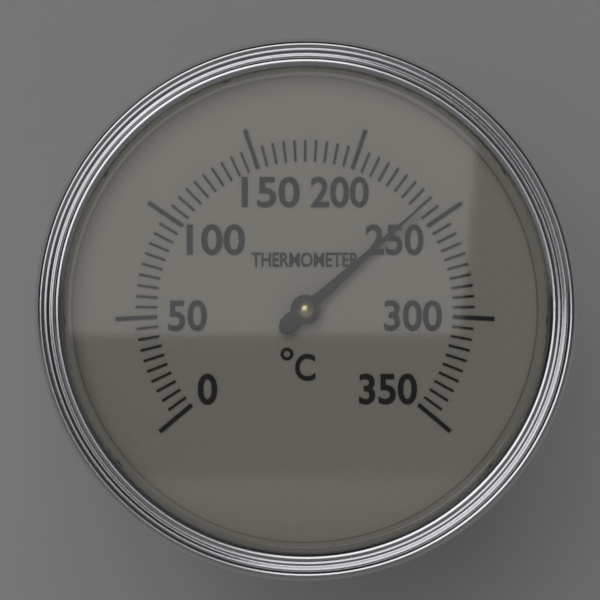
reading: 240 °C
